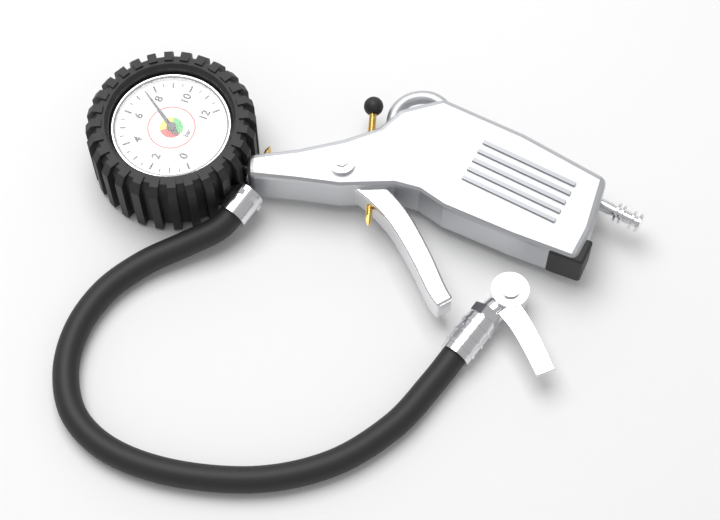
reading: 7.5 bar
